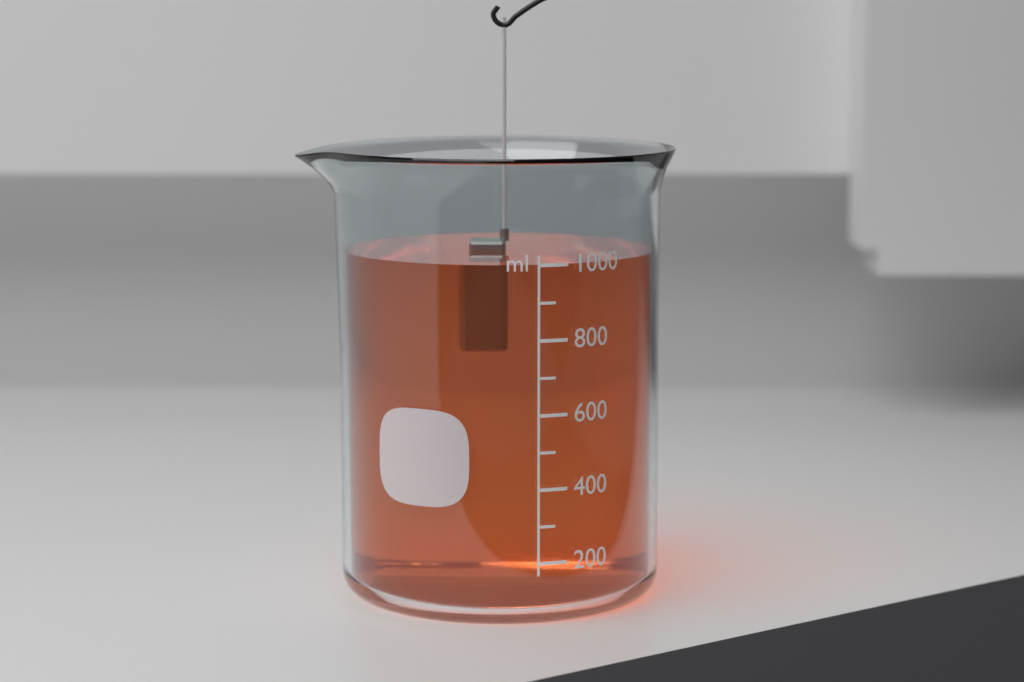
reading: 1000 ml
